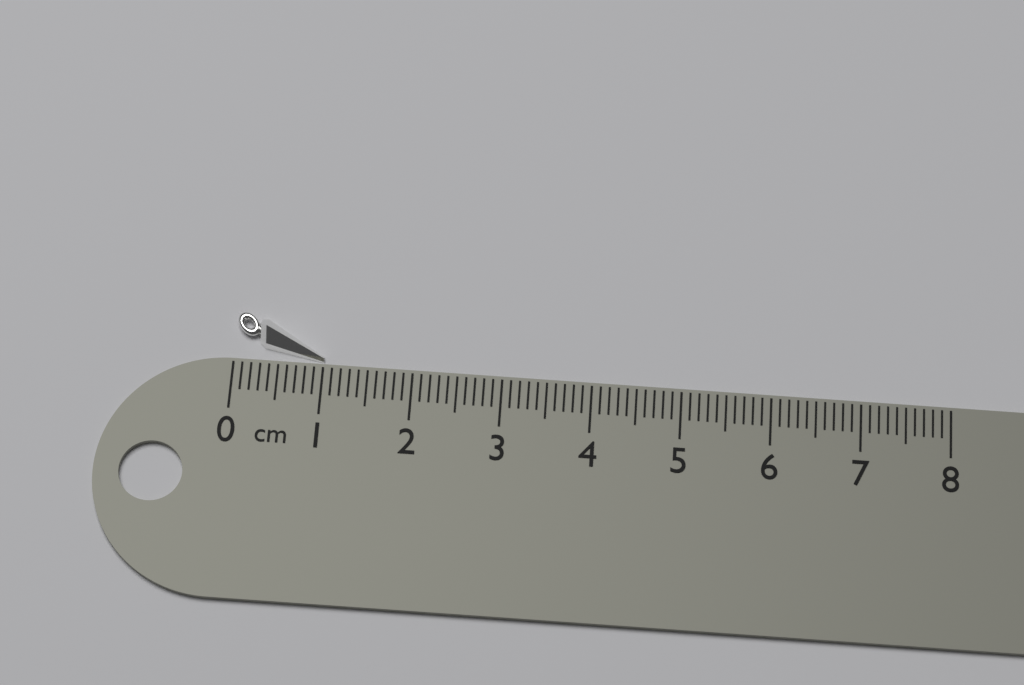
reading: 1.0 cm
